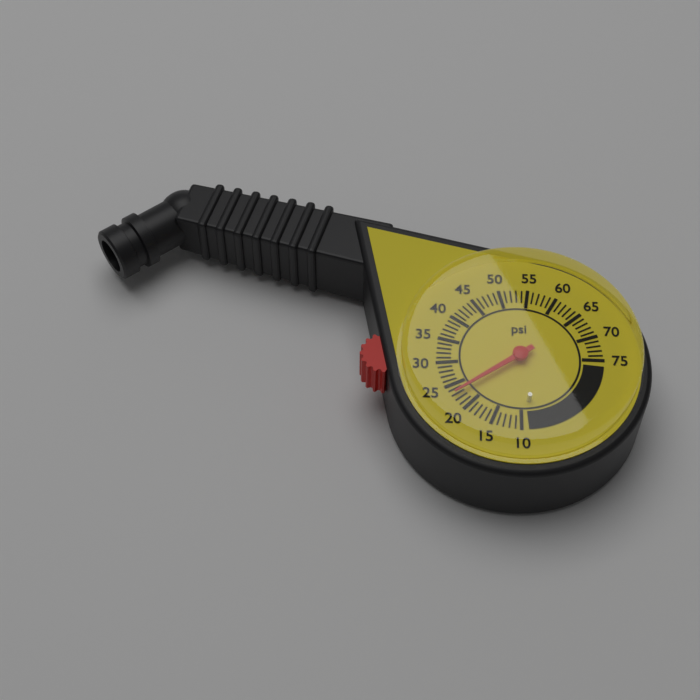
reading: 23 psi
